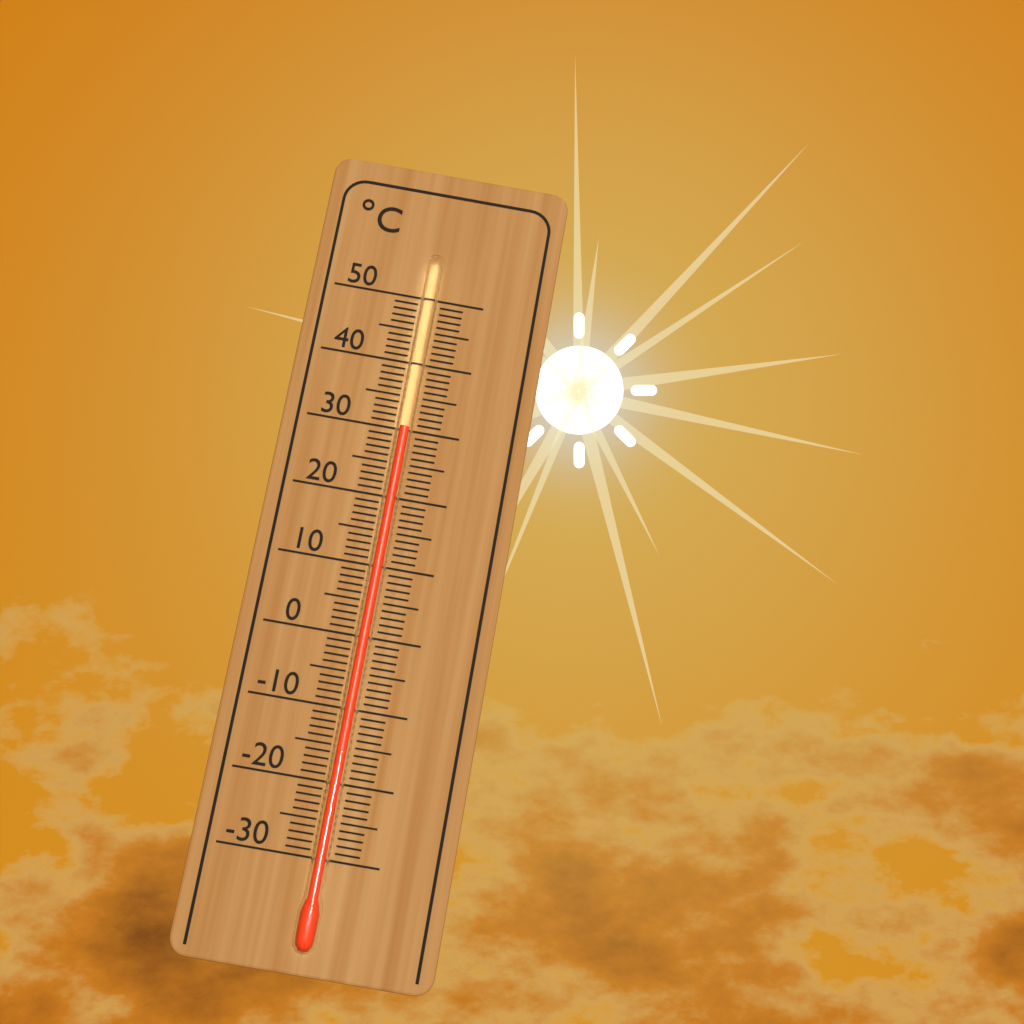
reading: 30 °C
